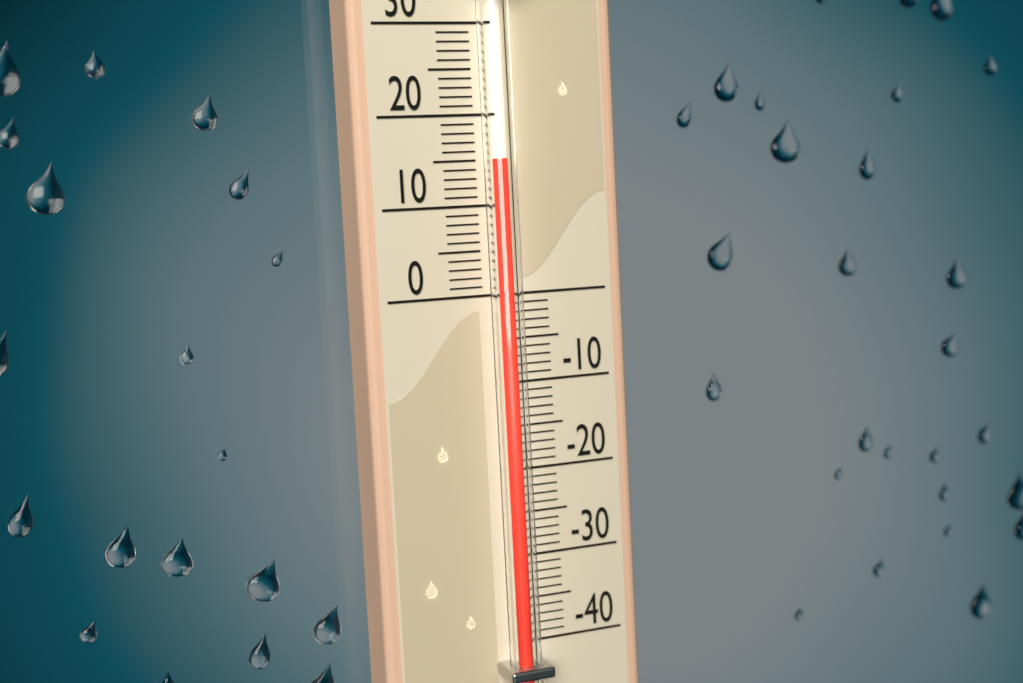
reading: 15 (no unit)
